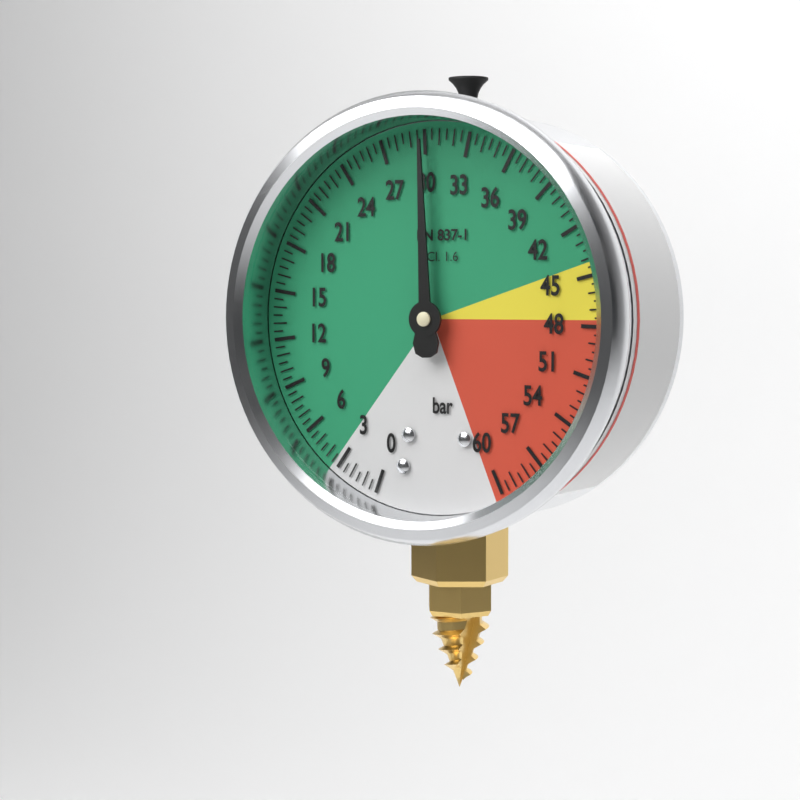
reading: 30.0 bar
